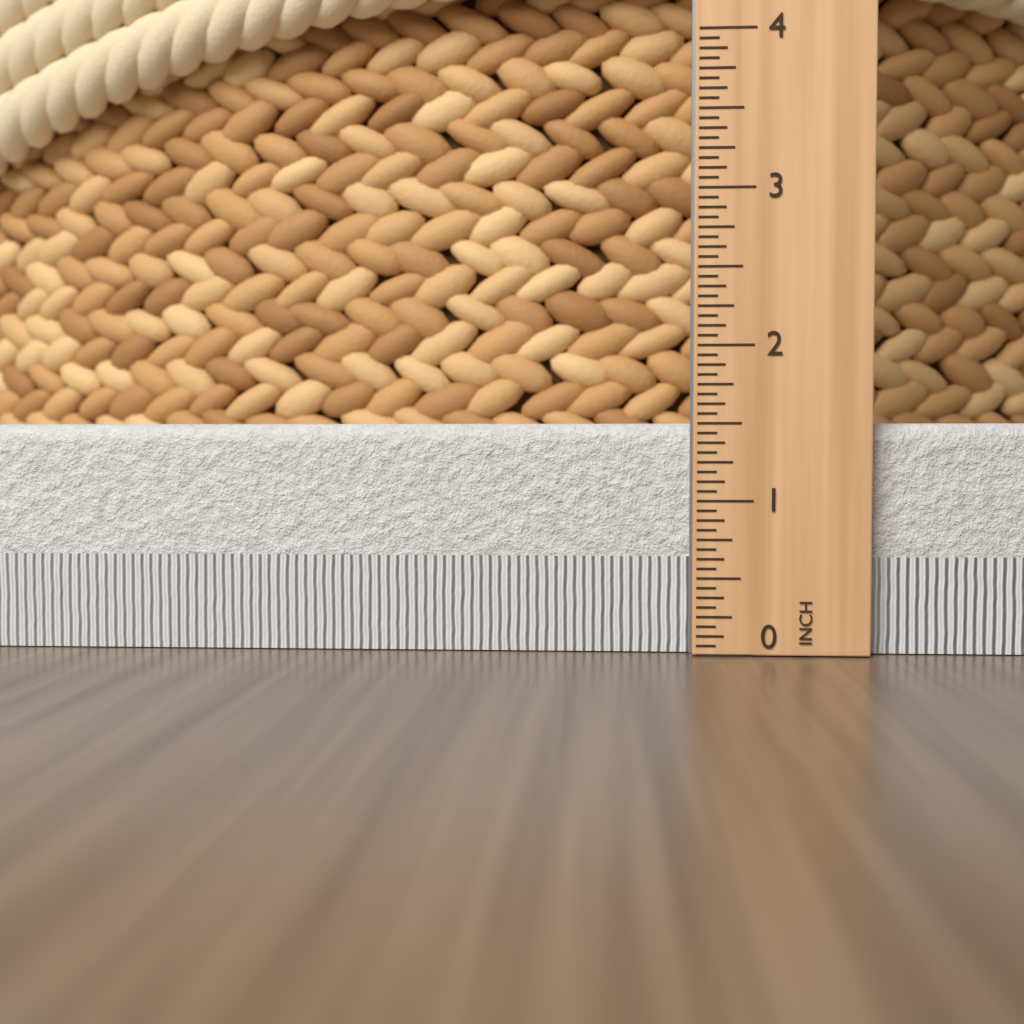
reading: 1.5000 in
